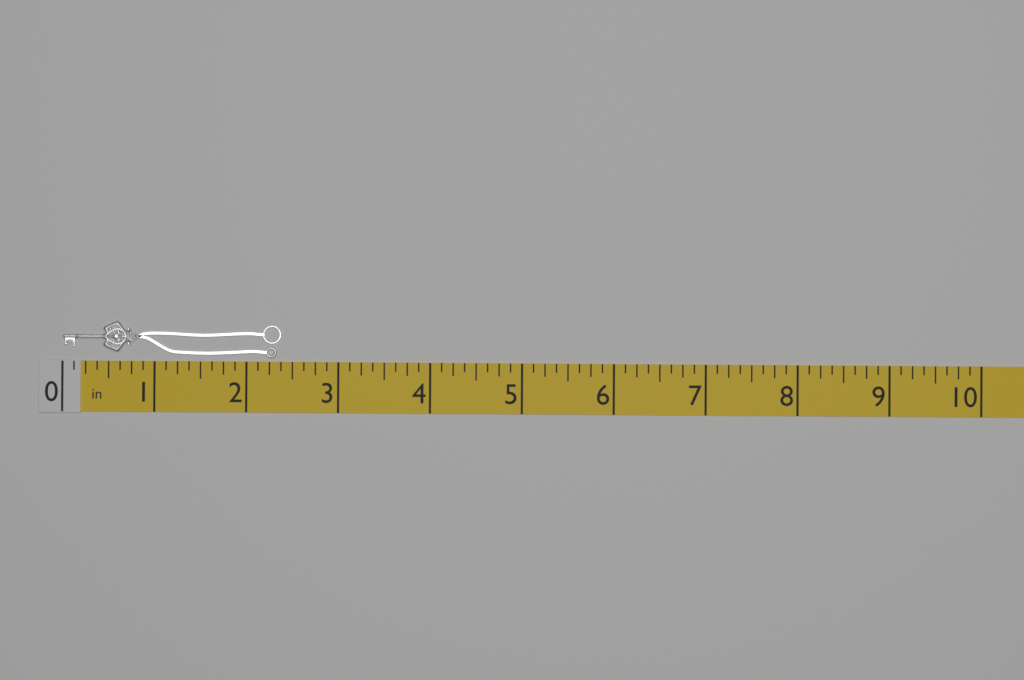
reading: 2.375 in
